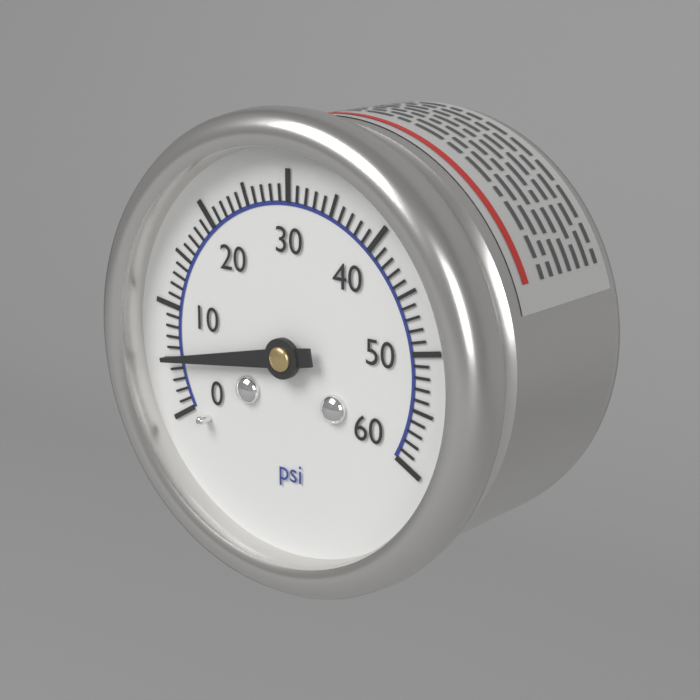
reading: 5 psi
